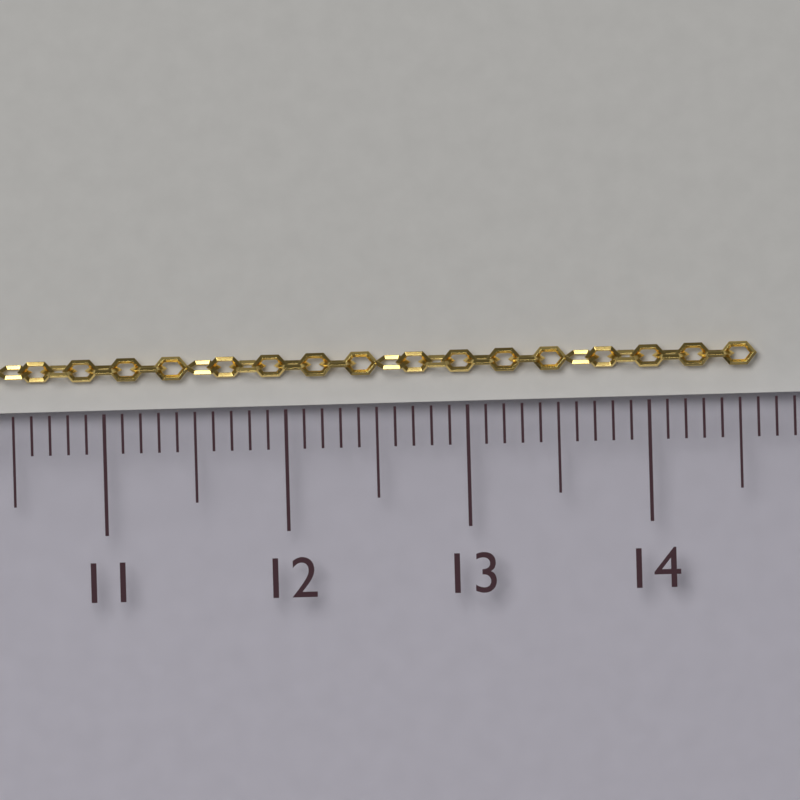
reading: 14.6 cm
